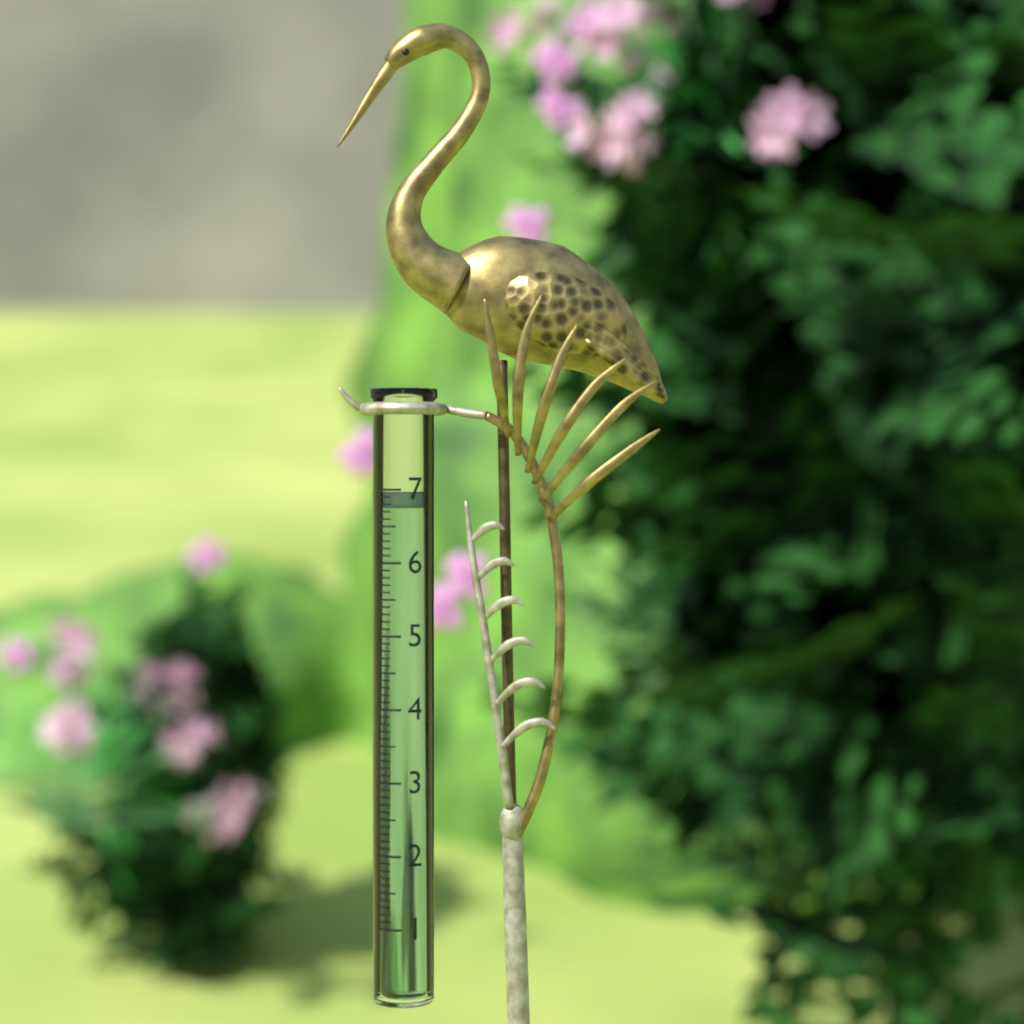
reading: 6.8 (no unit)
